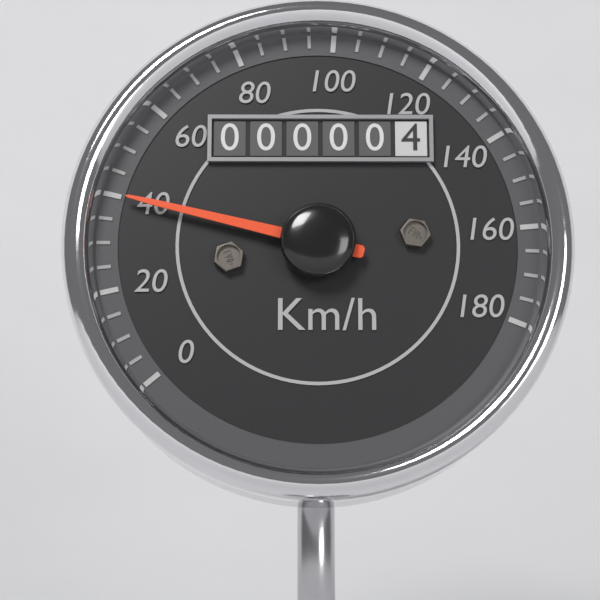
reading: 40 km/h
